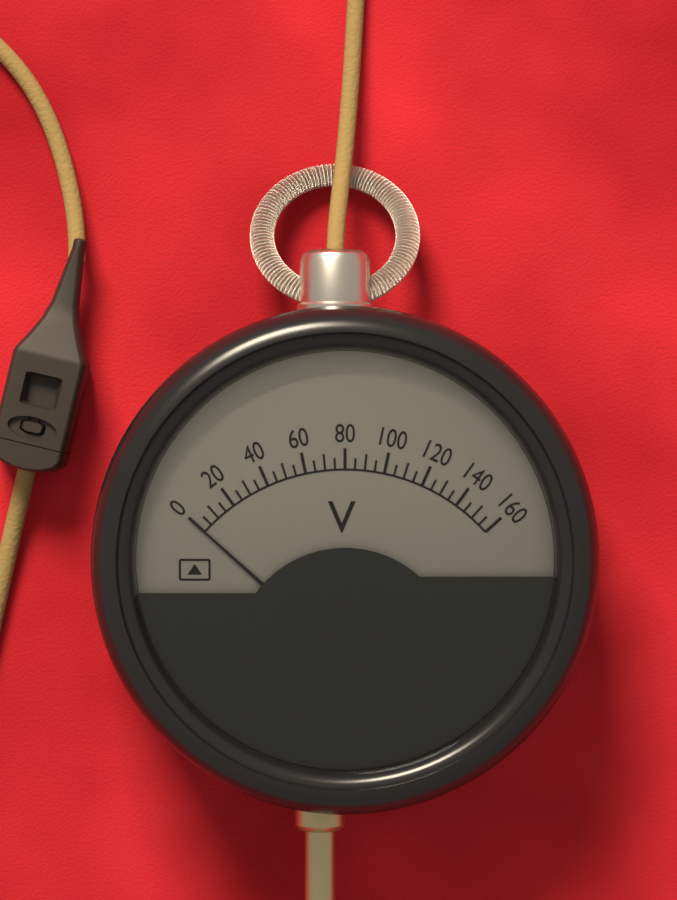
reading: 0 V
